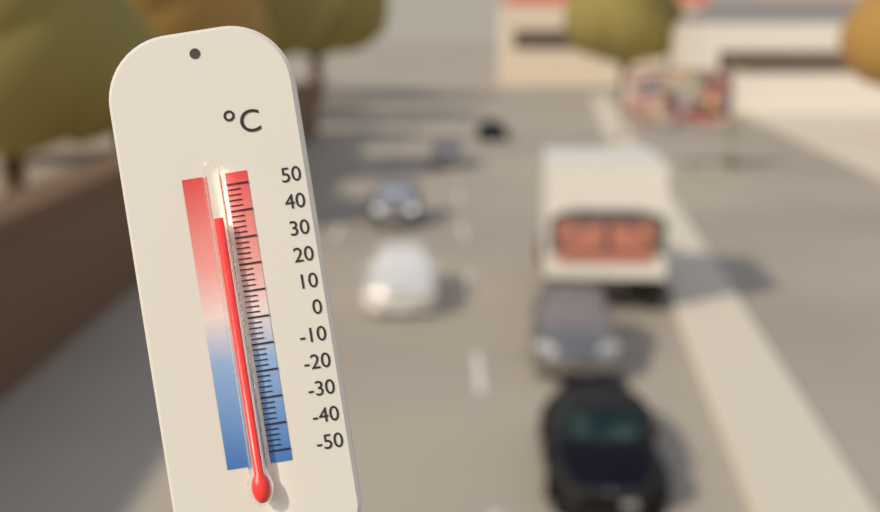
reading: 38 °C
